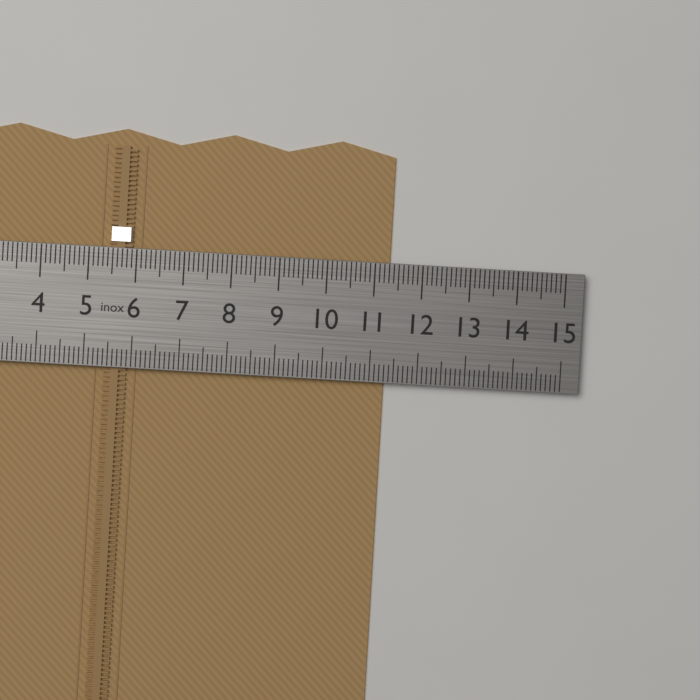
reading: 11.3 cm
